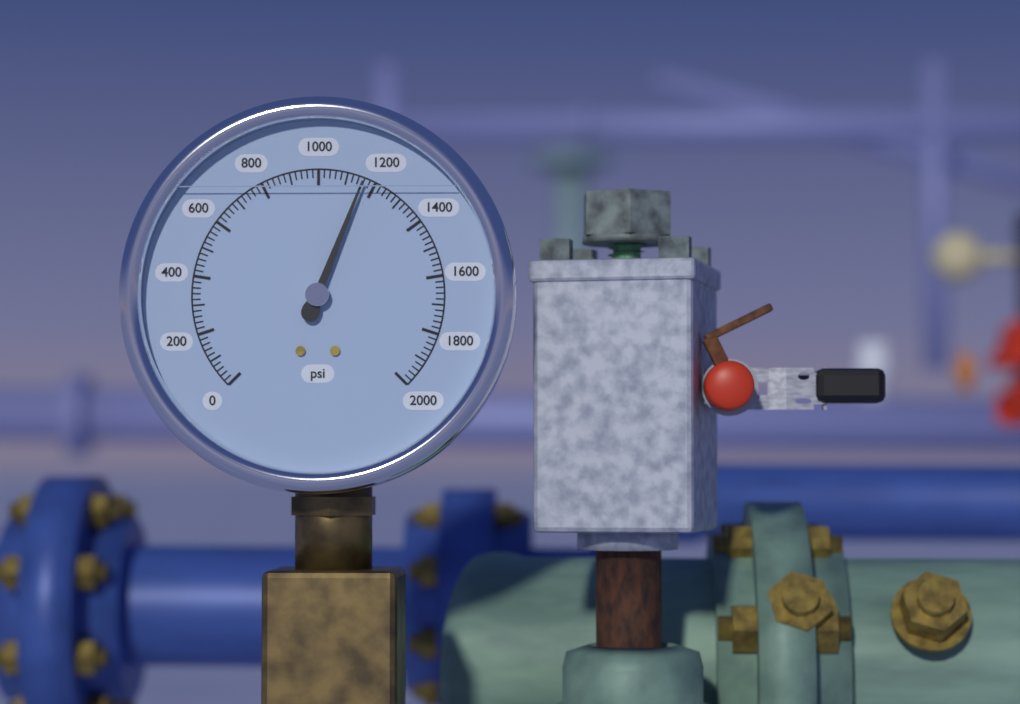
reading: 1160 psi
